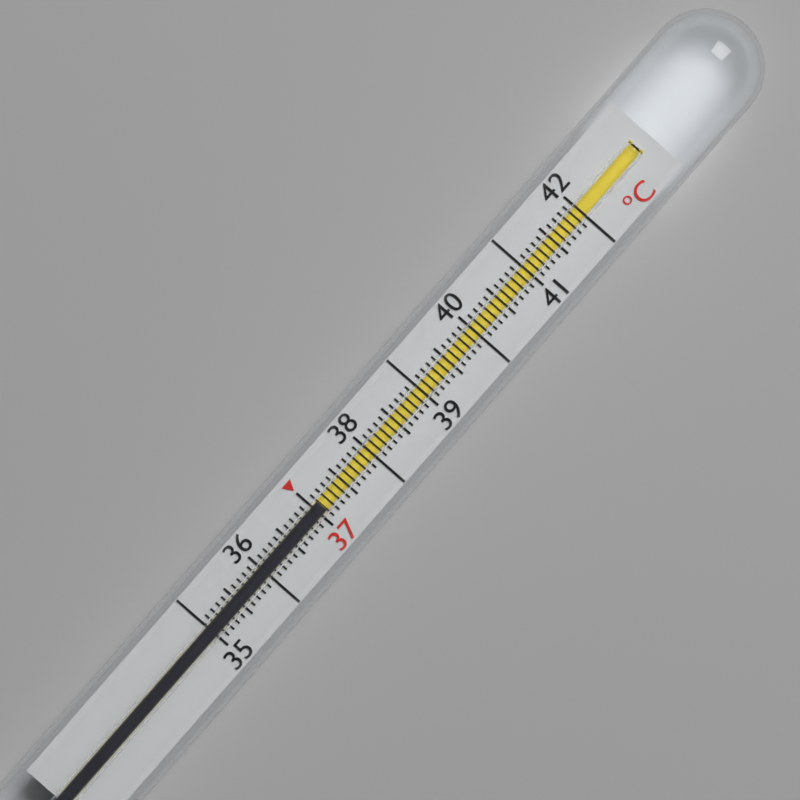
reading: 37.1 °C
